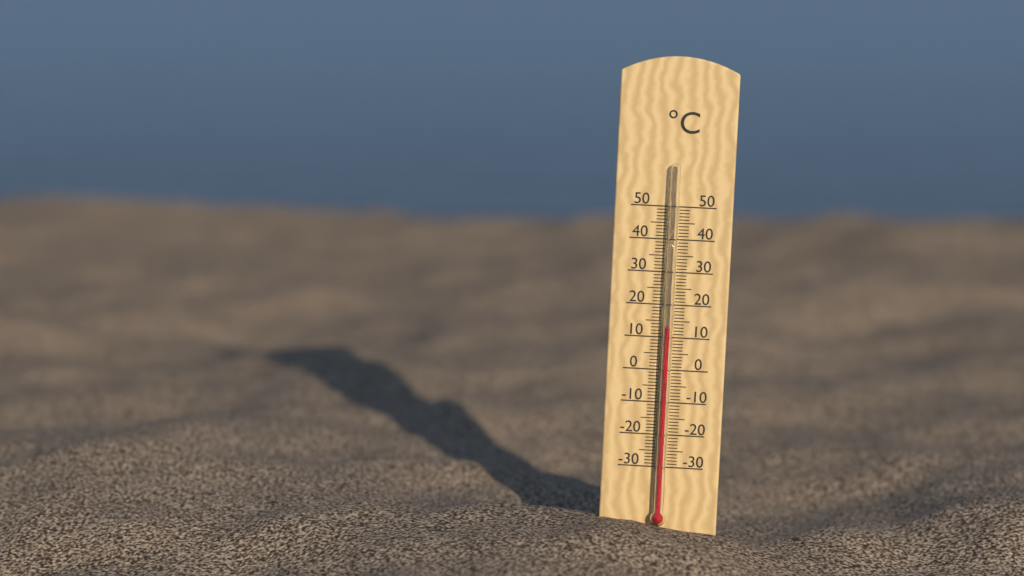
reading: 13 °C
